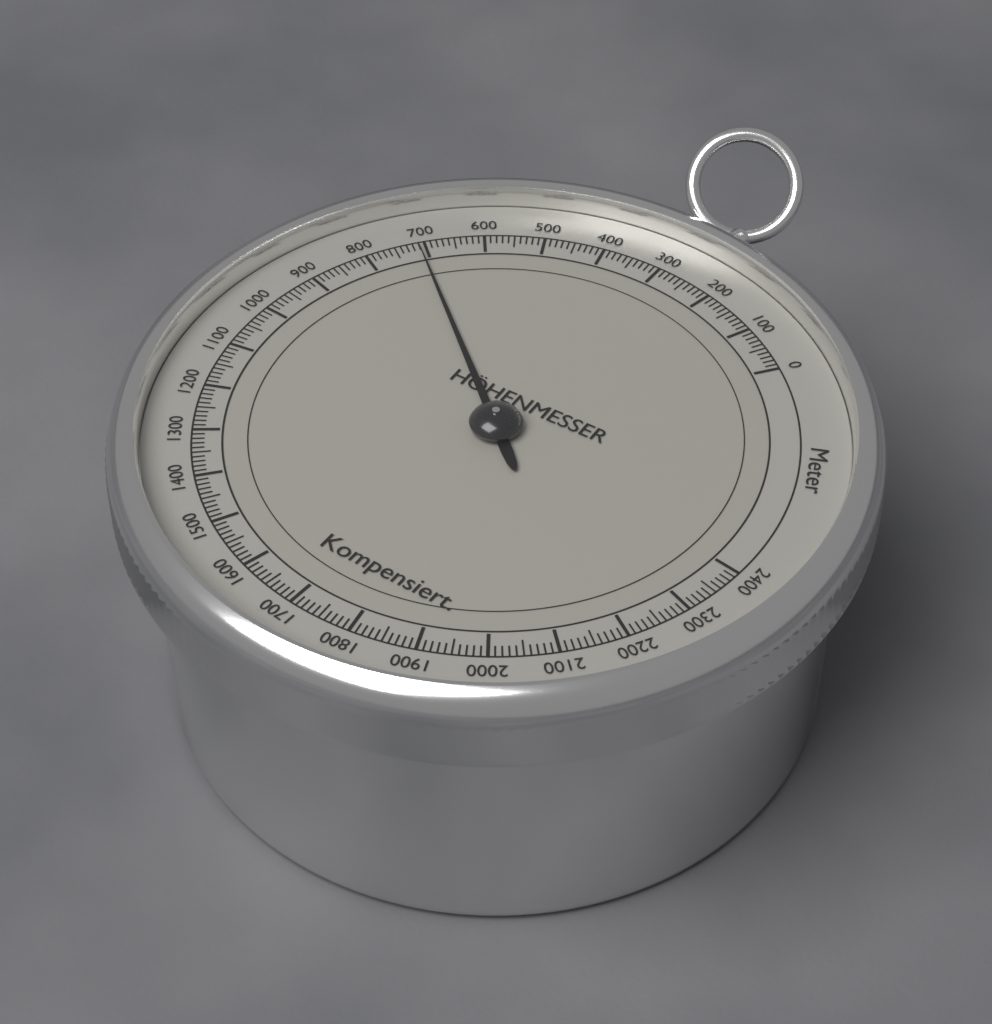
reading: 710 m
